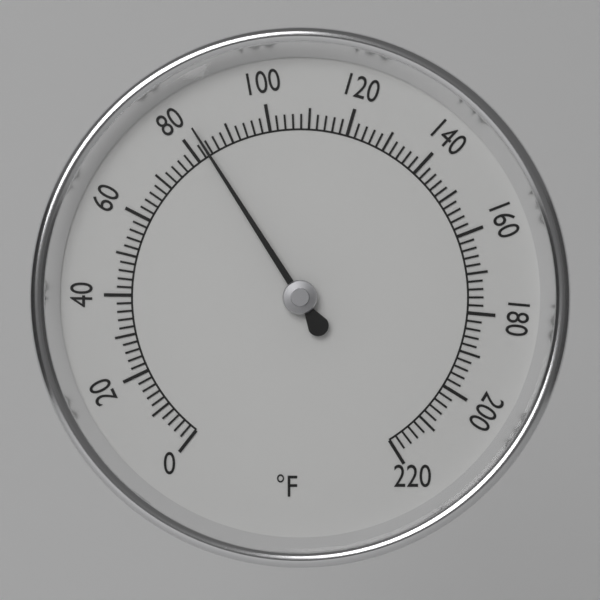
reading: 83 °F
